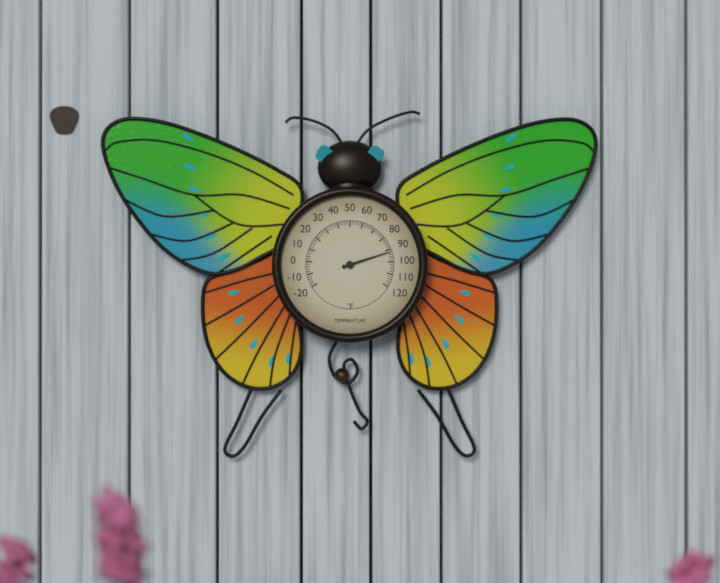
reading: 92 °F
